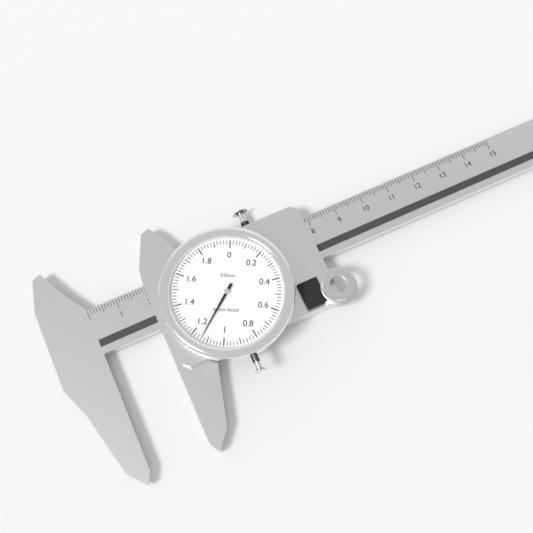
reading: 1.14 mm
